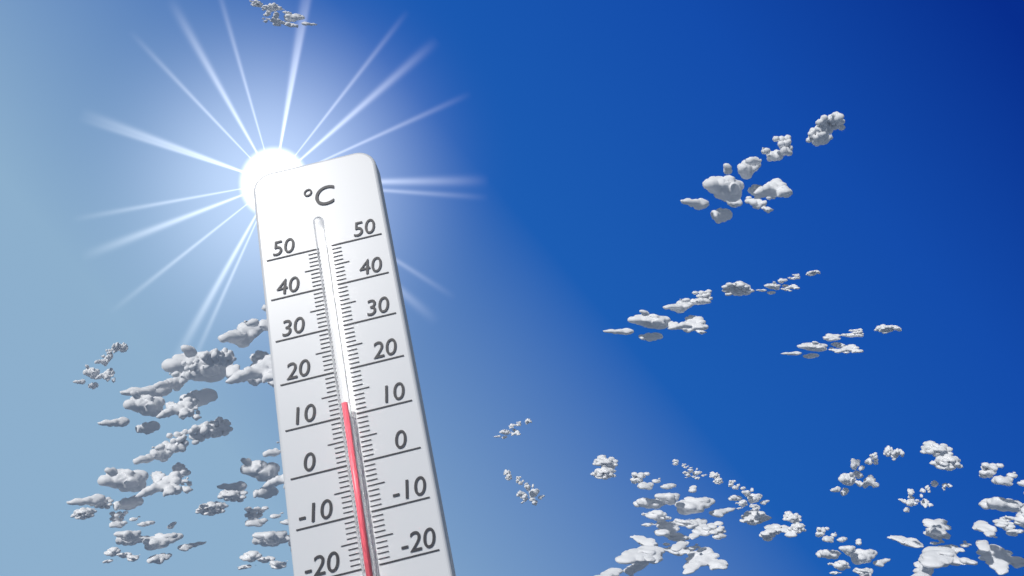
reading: 12 °C
